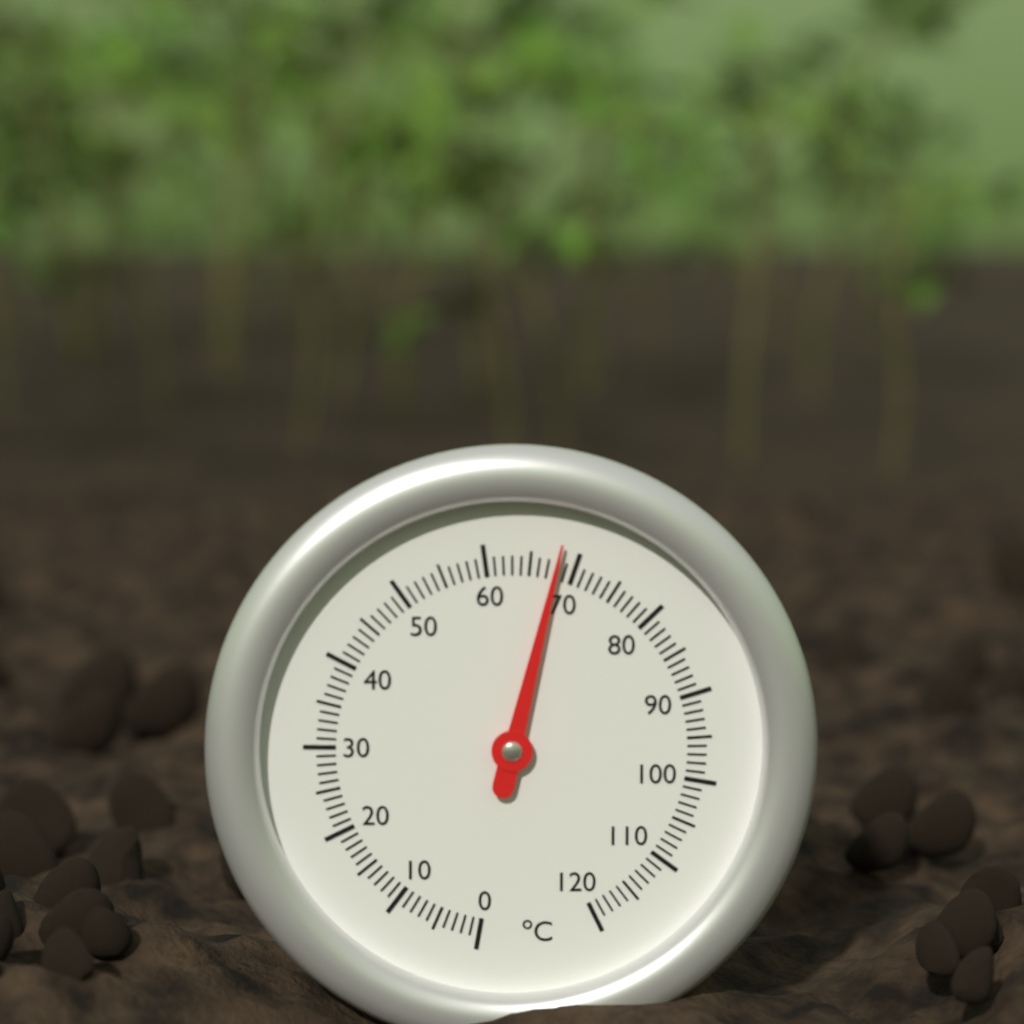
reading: 68 °C
